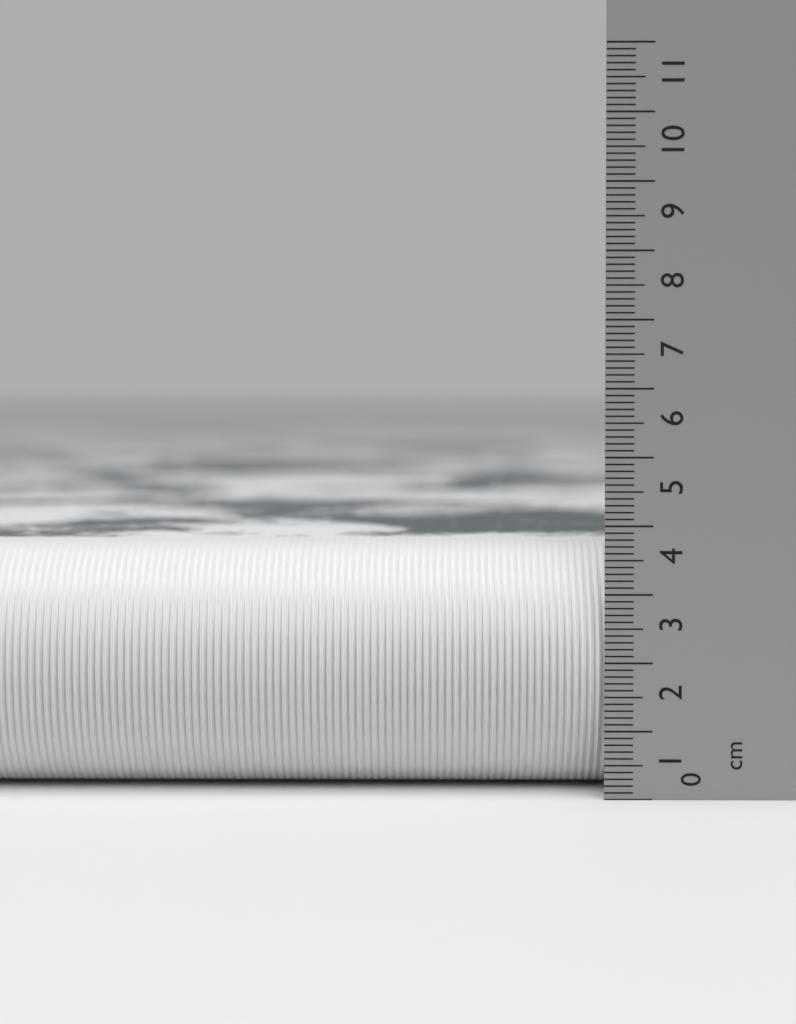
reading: 3.7 cm
